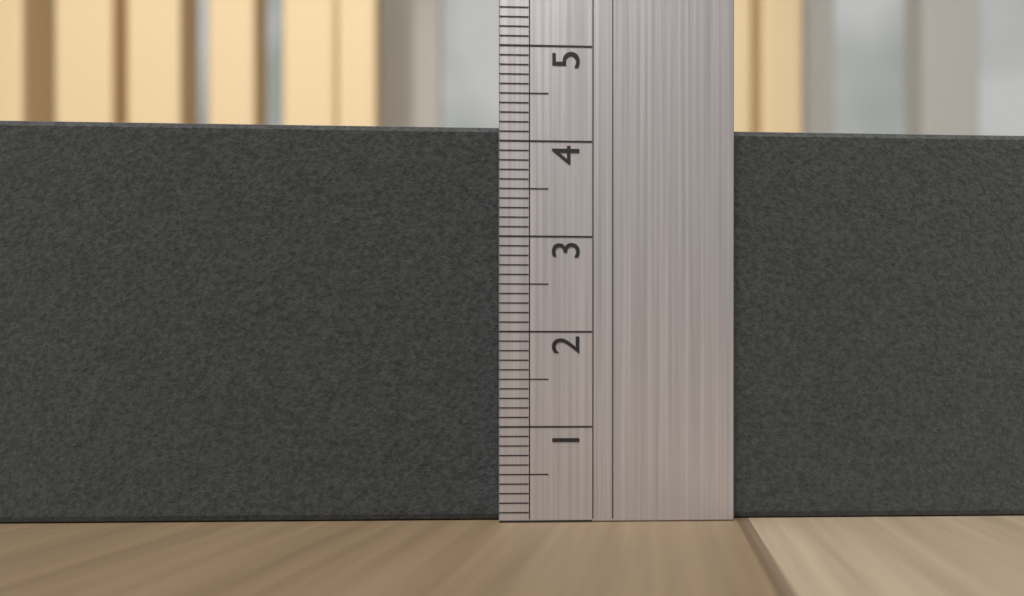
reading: 4.2 (no unit)
